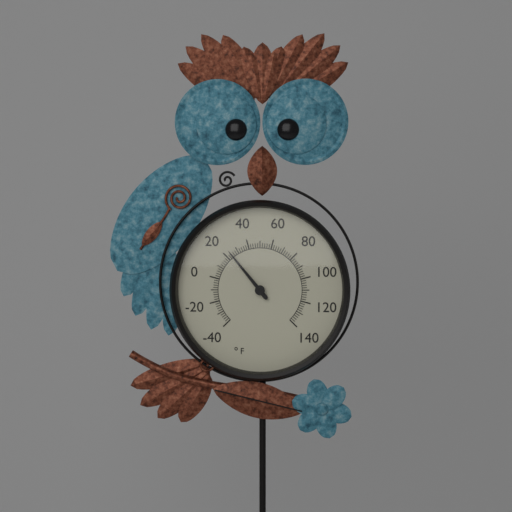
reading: 24 °F
